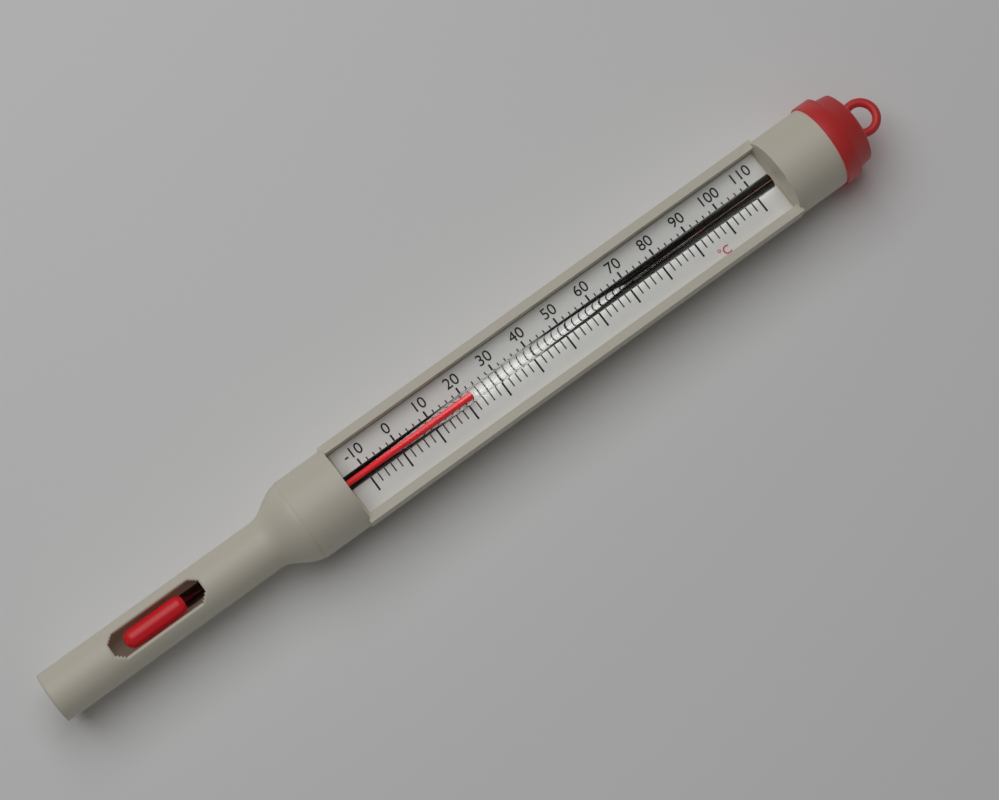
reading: 22 °C
